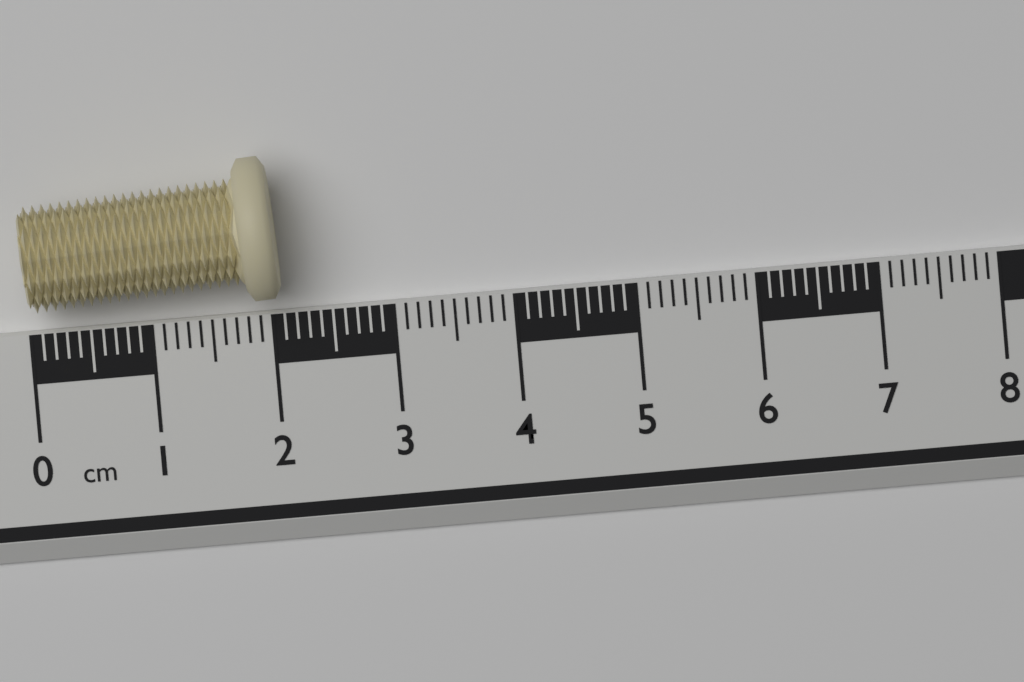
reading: 2.1 cm
